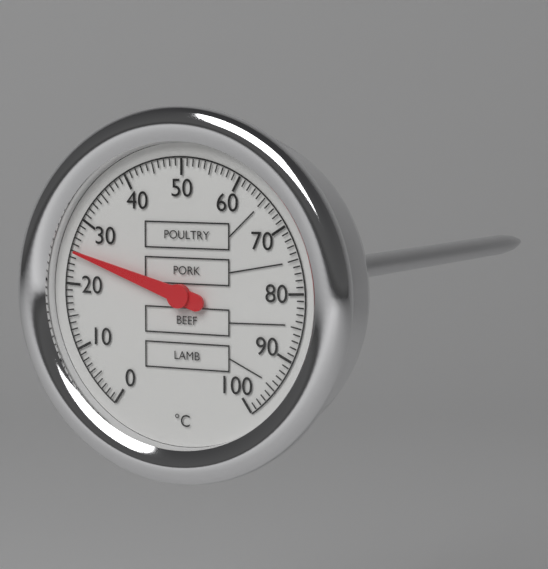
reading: 25 °C
